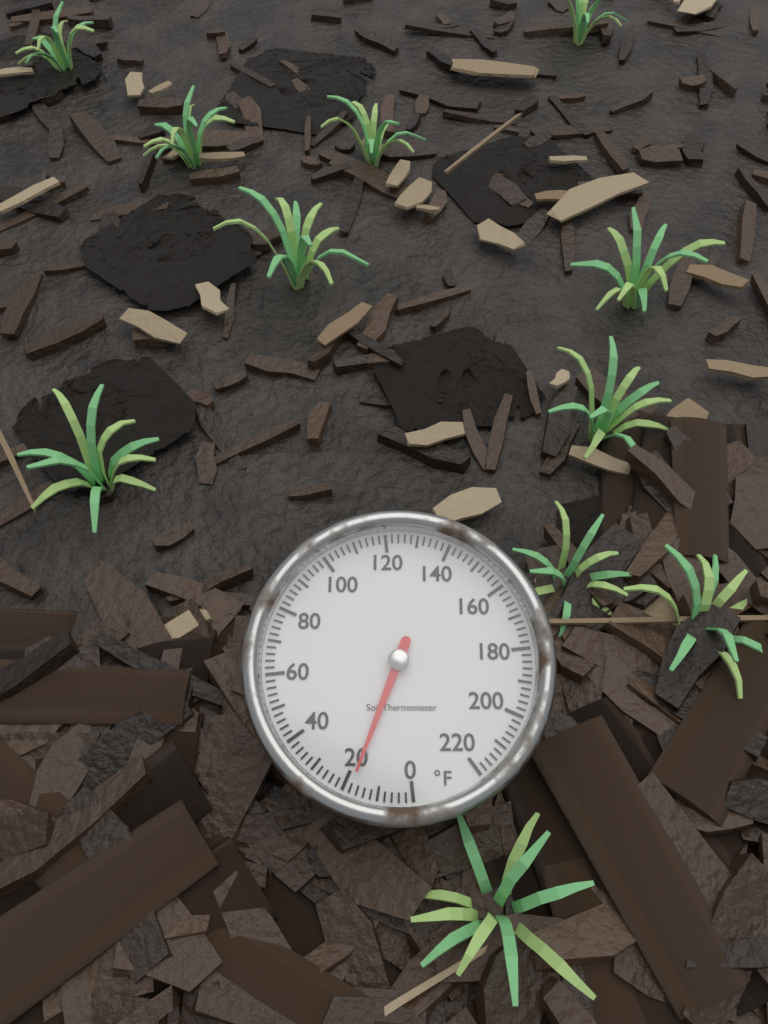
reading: 18 °F
